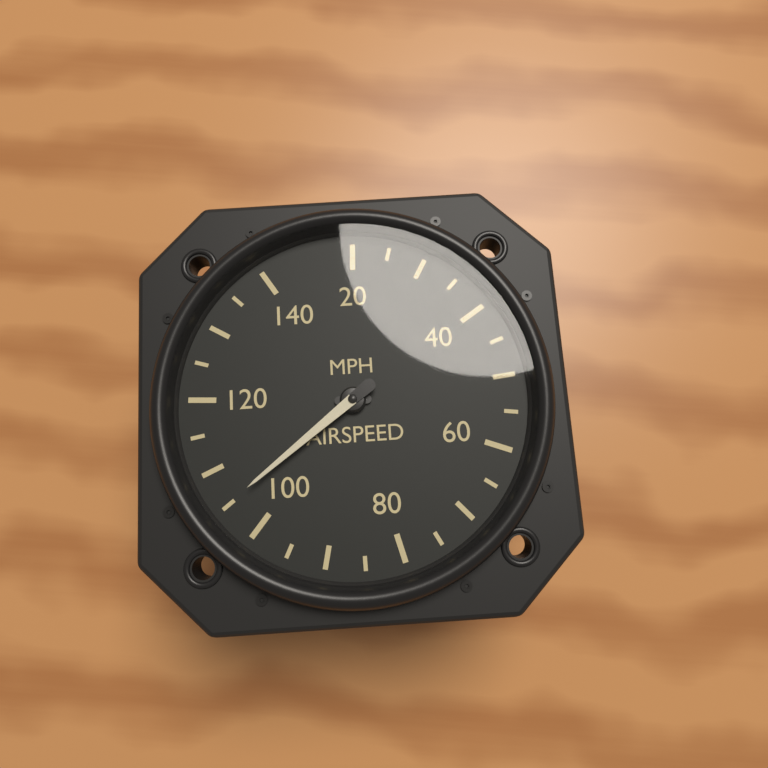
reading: 105 MPH
